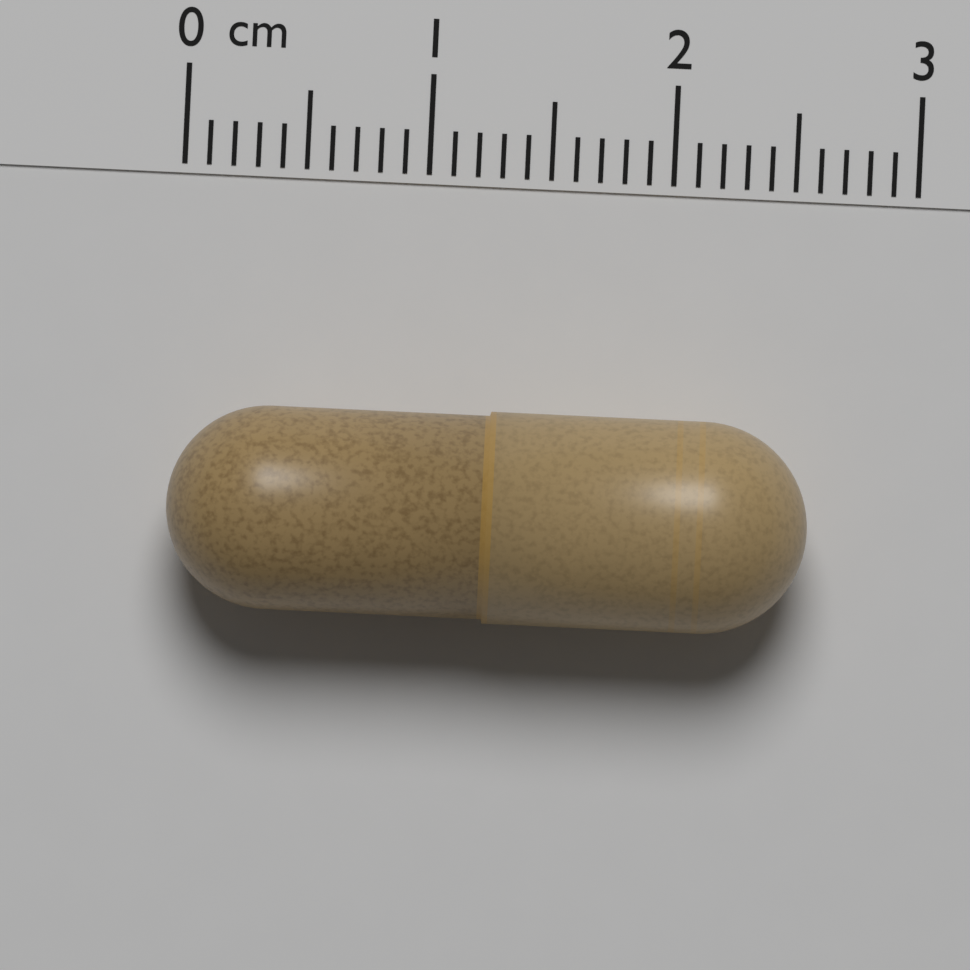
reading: 2.6 cm
